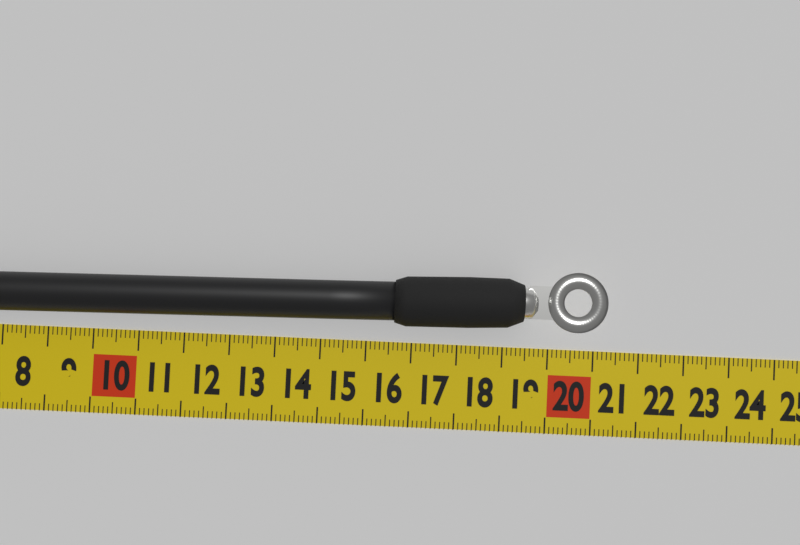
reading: 21.2 cm
